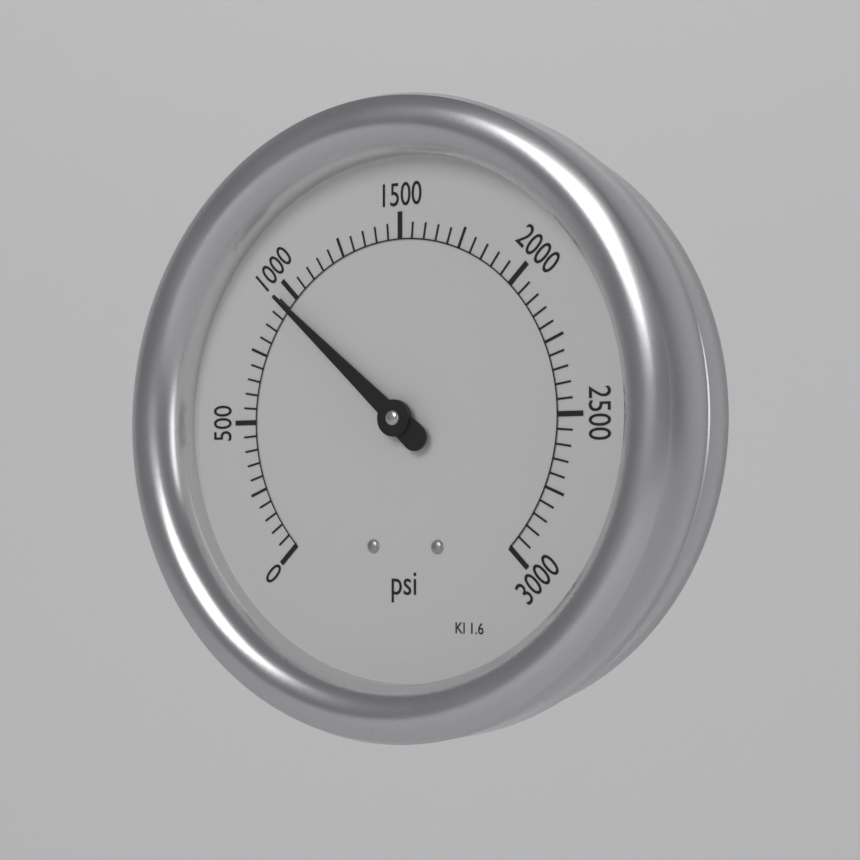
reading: 950 psi
